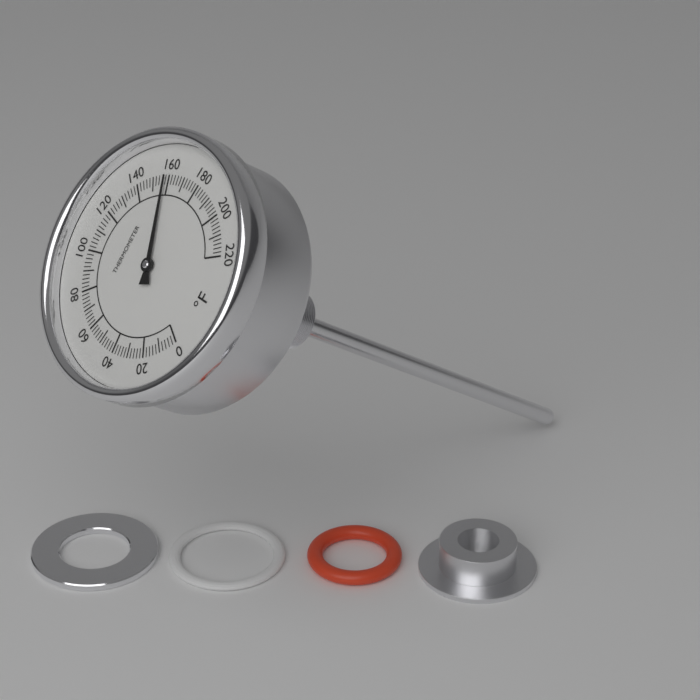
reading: 158 °F
